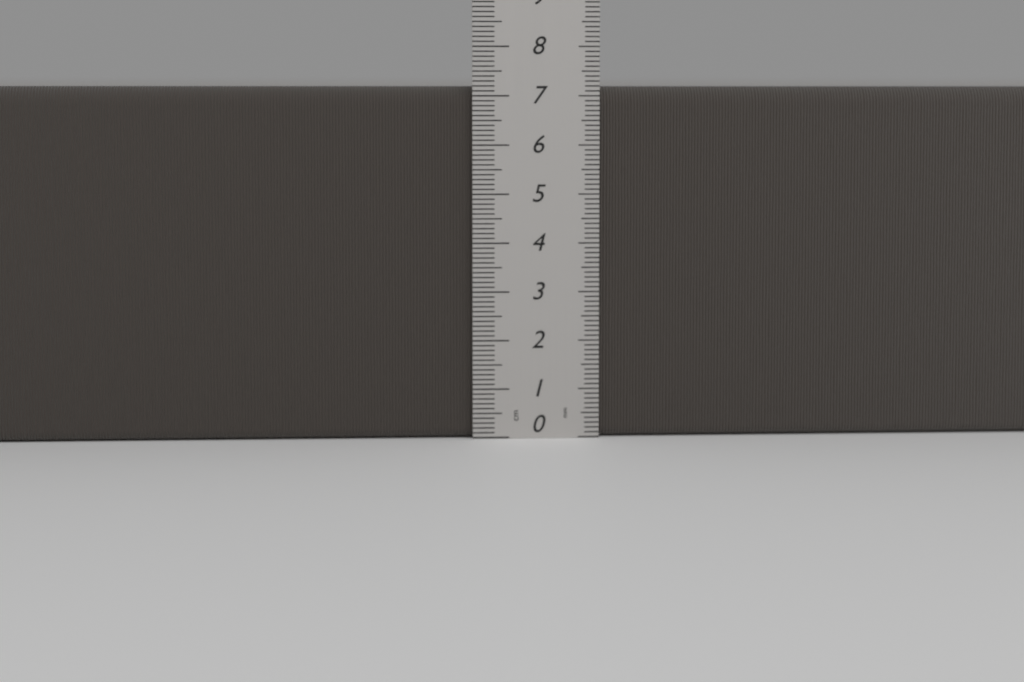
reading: 7.2 cm
